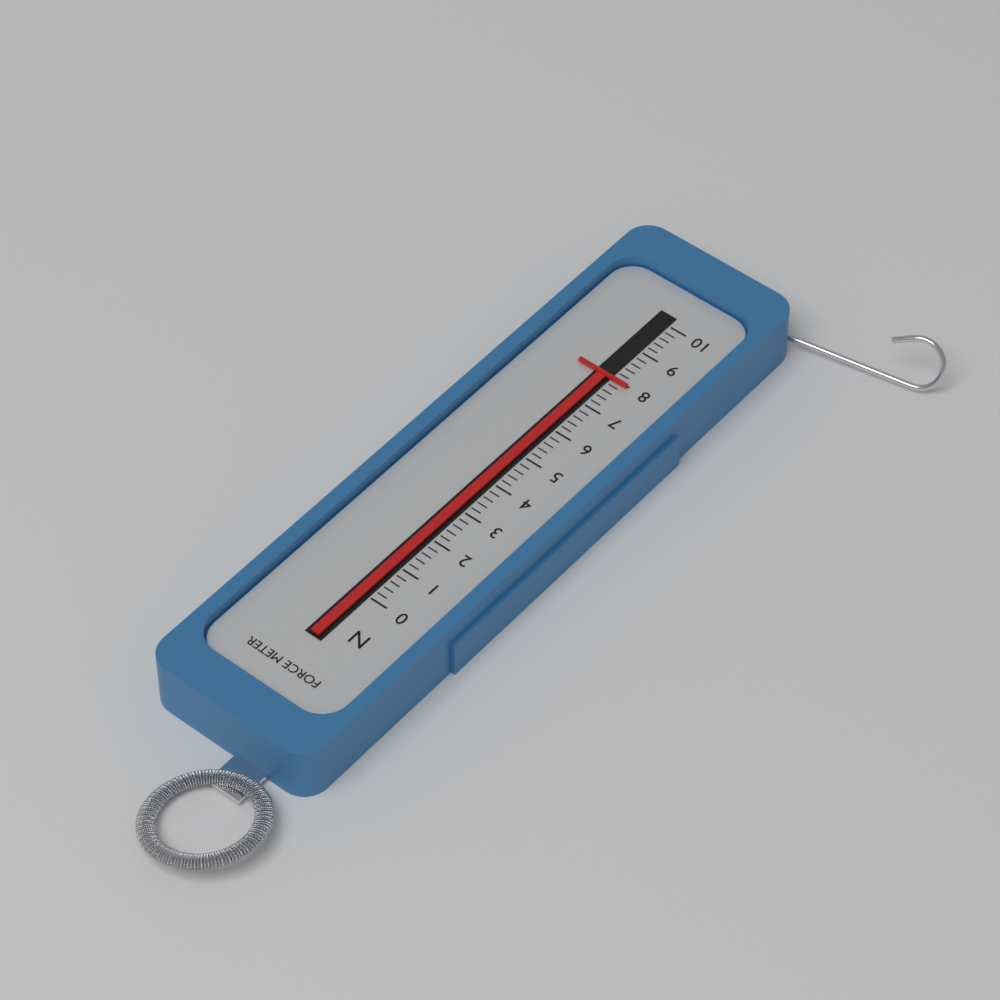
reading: 8.0 N
